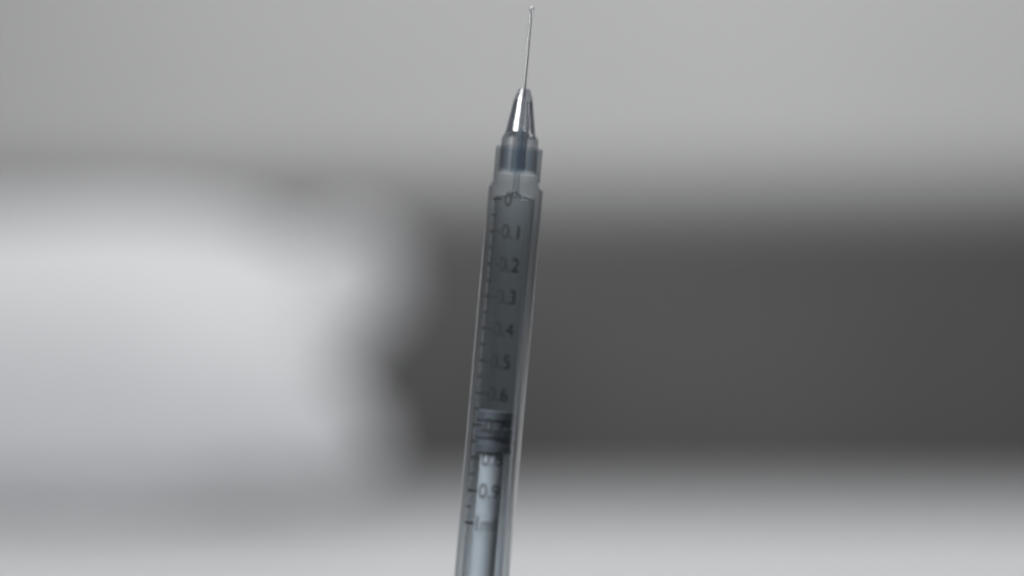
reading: 0.65 ml
